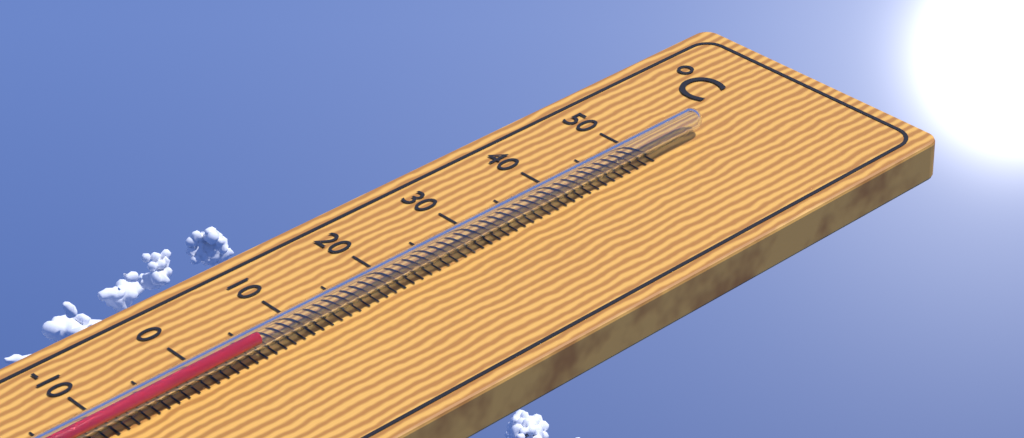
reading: 5 °C
